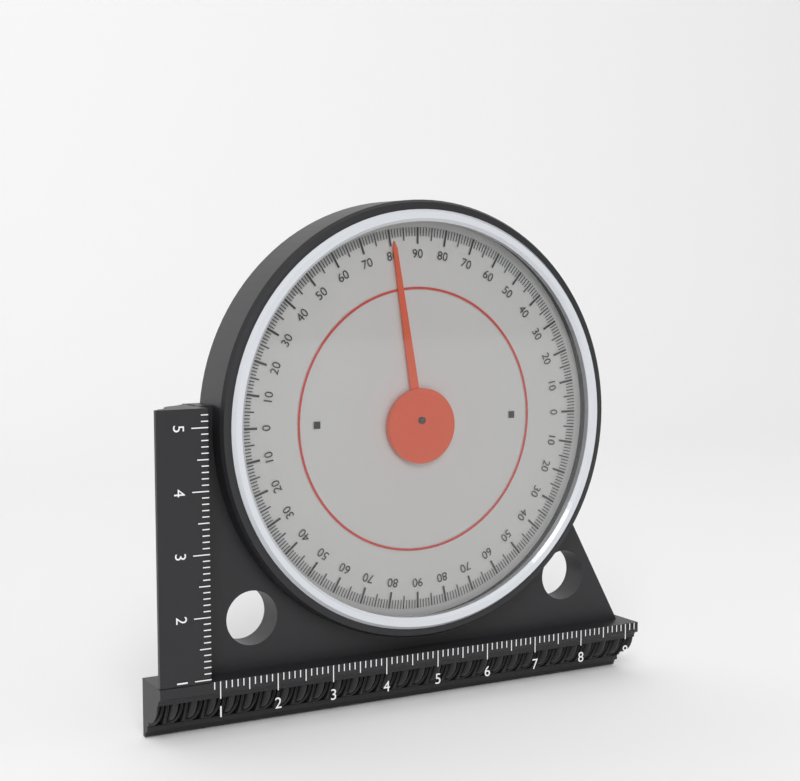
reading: 81 (no unit)
